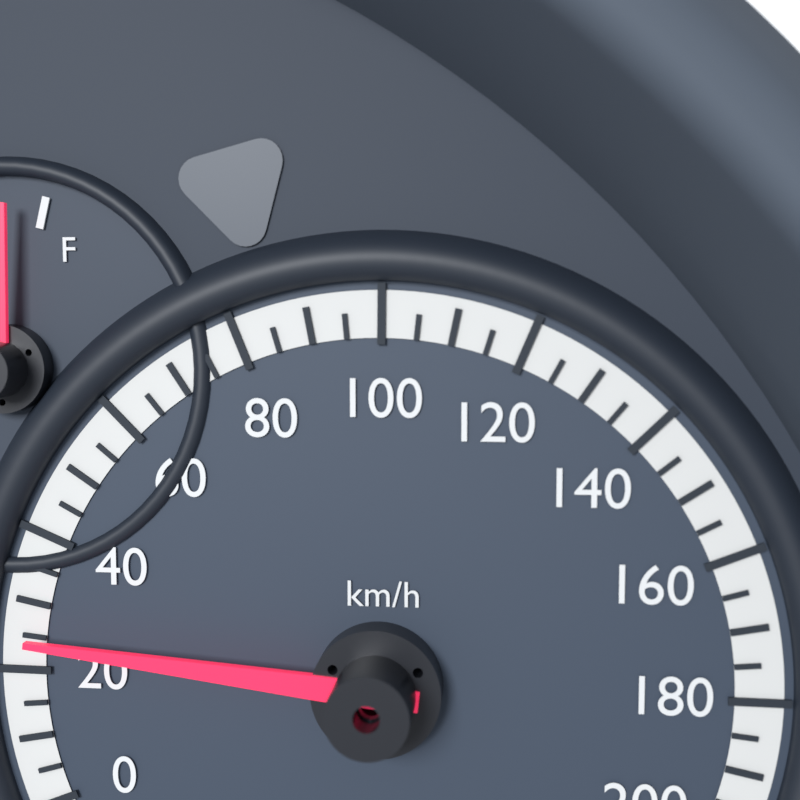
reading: 25 km/h
